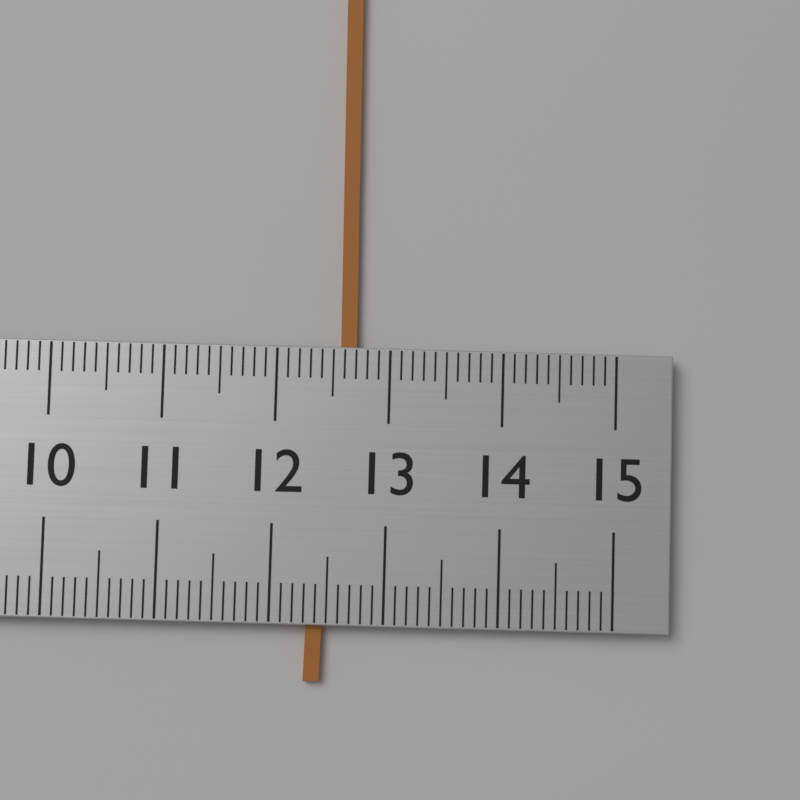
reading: 12.7 (no unit)
